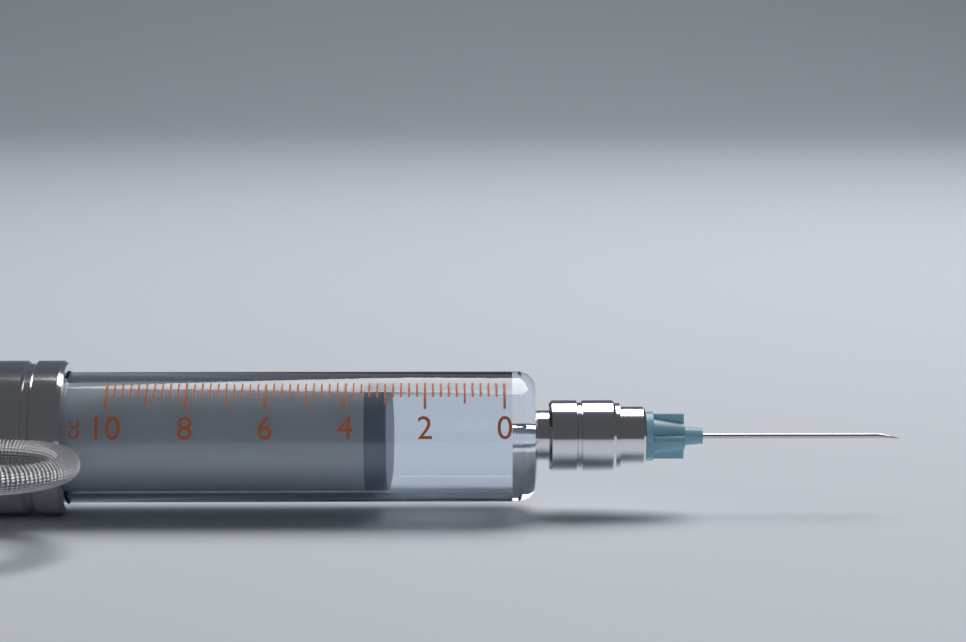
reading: 3.0 cc
